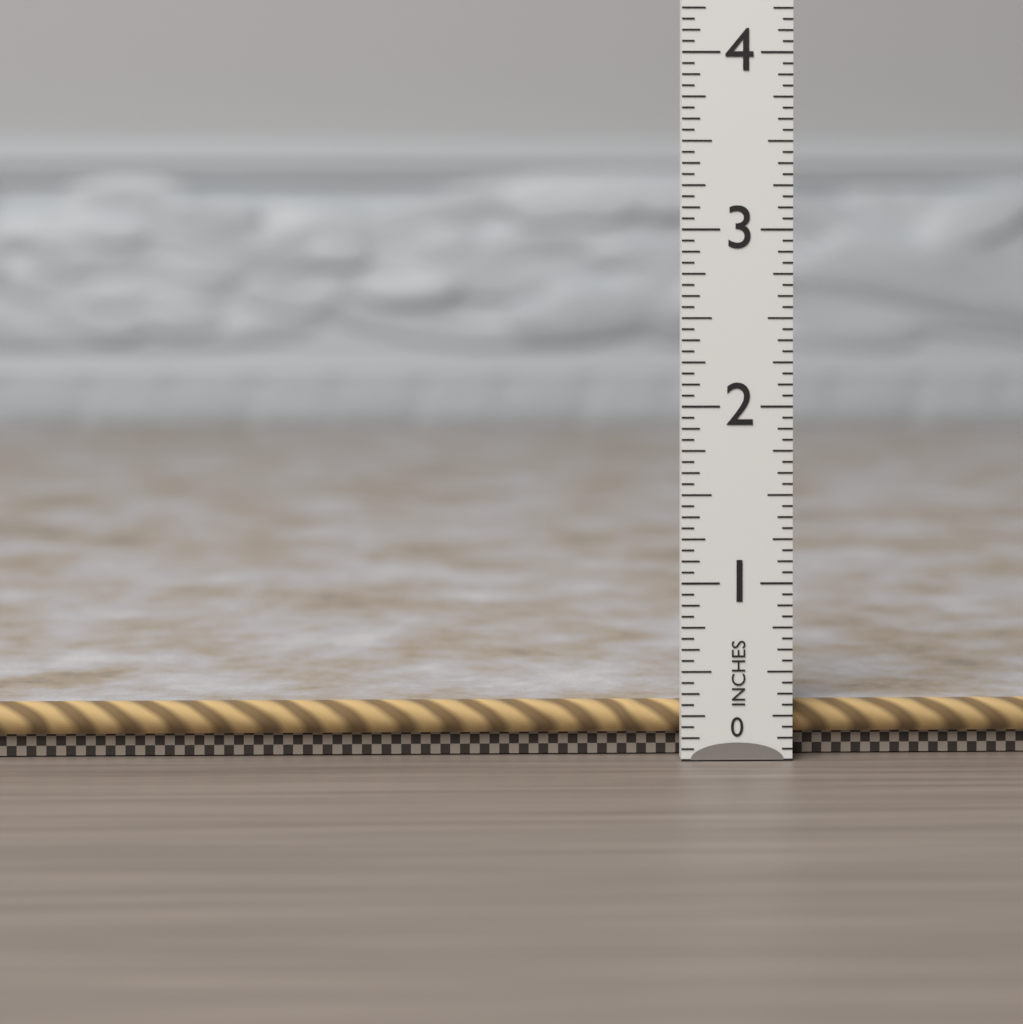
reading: 0.3125 in
